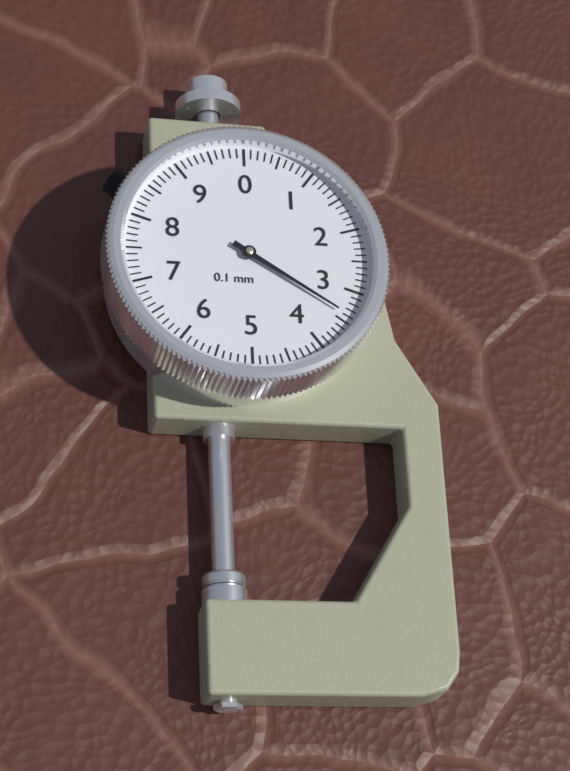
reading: 3.4 mm
